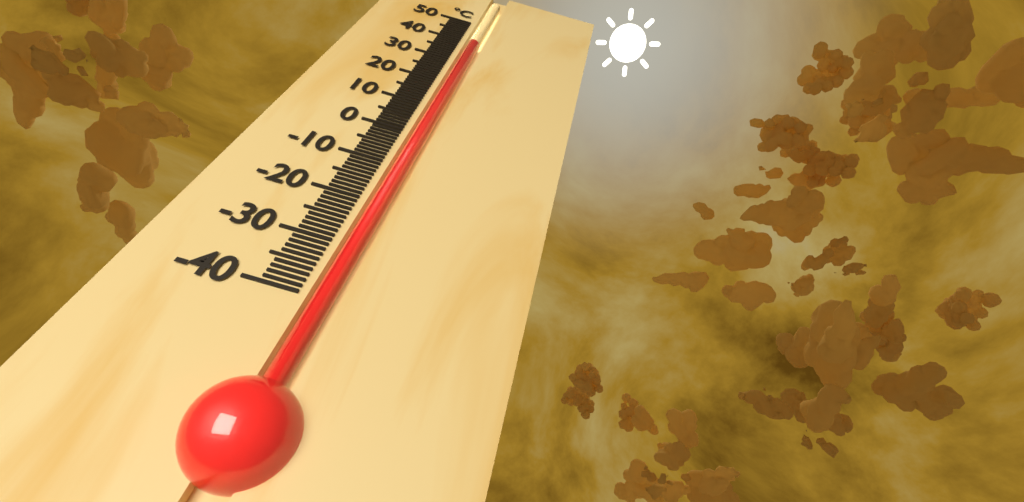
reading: 40 °C
